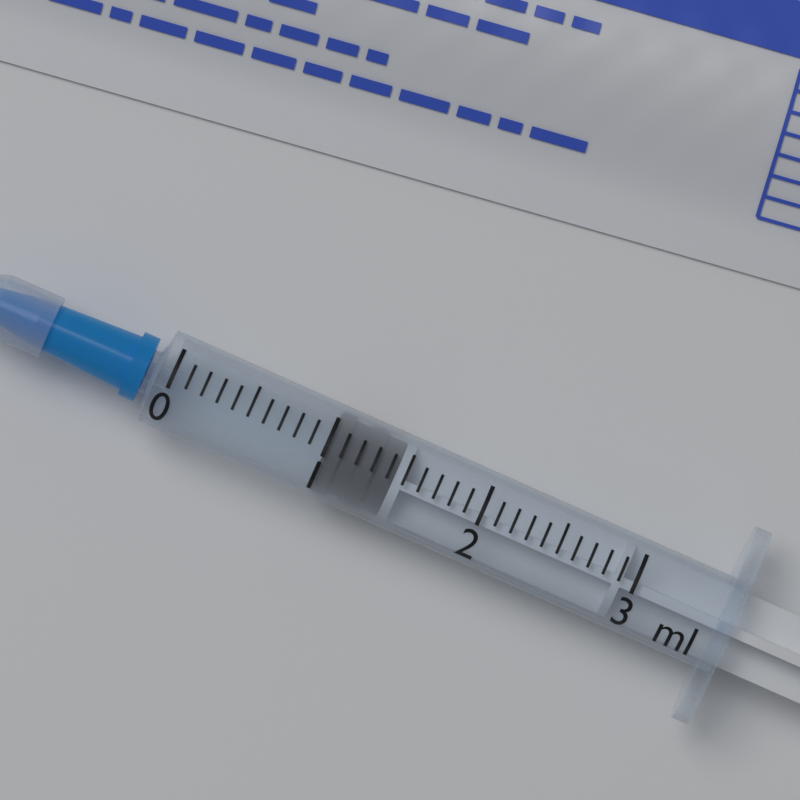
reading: 1.0 ml
